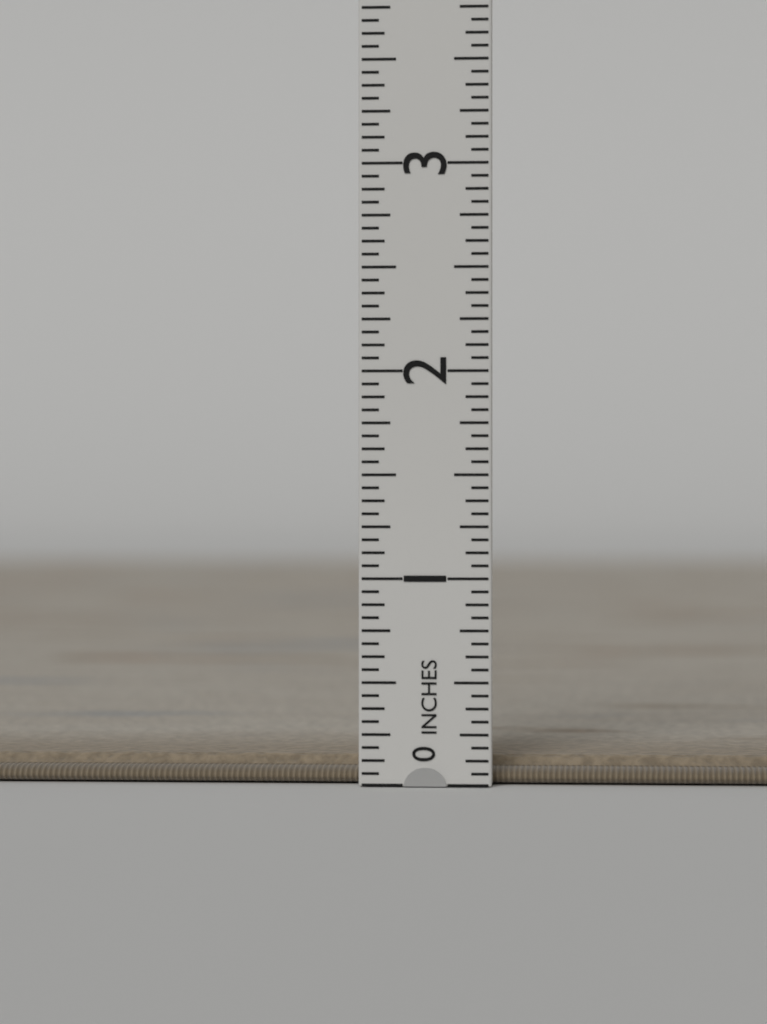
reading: 0.1250 in
